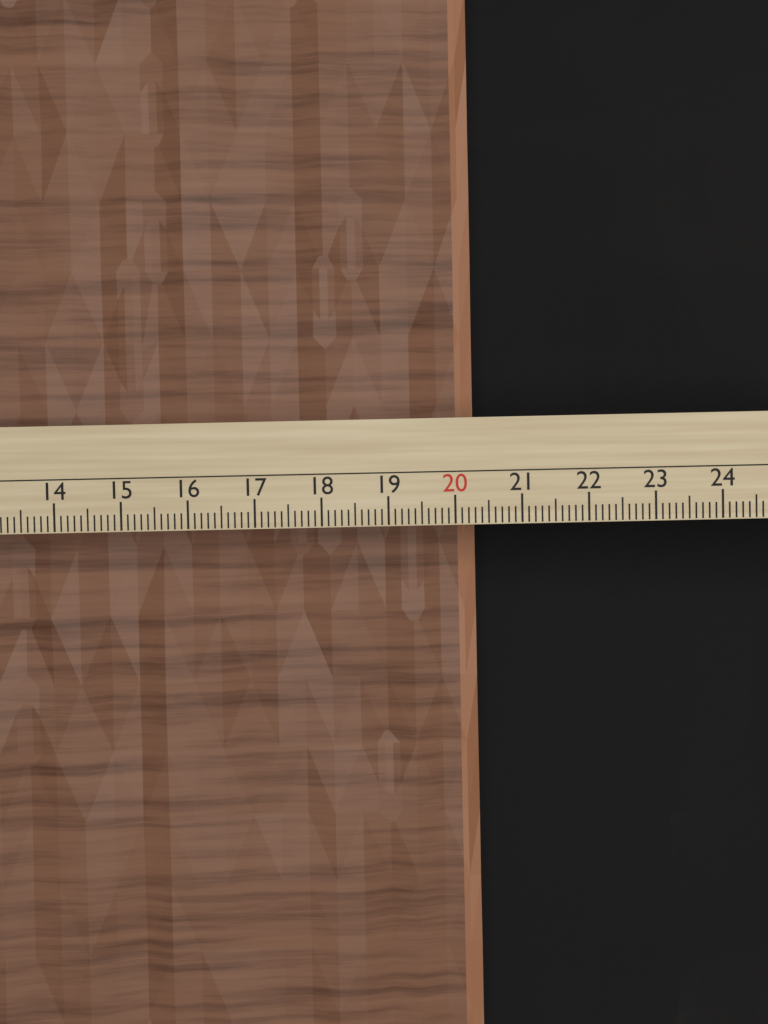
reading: 20.4 cm
